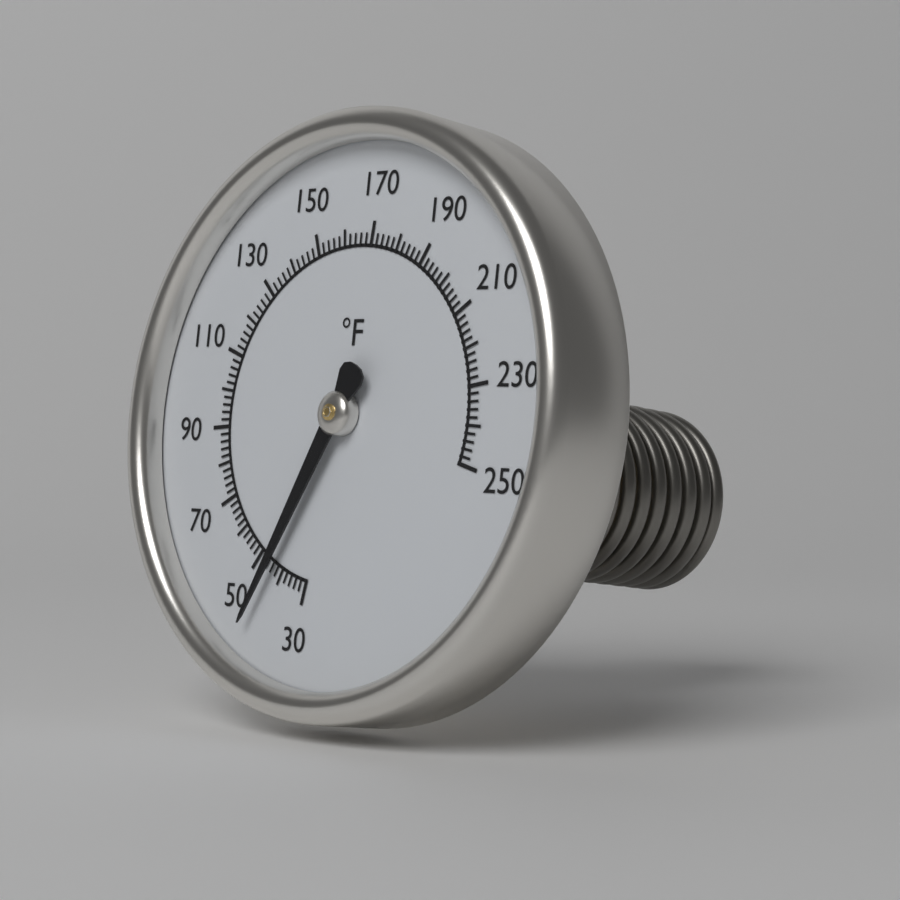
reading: 44 °F
